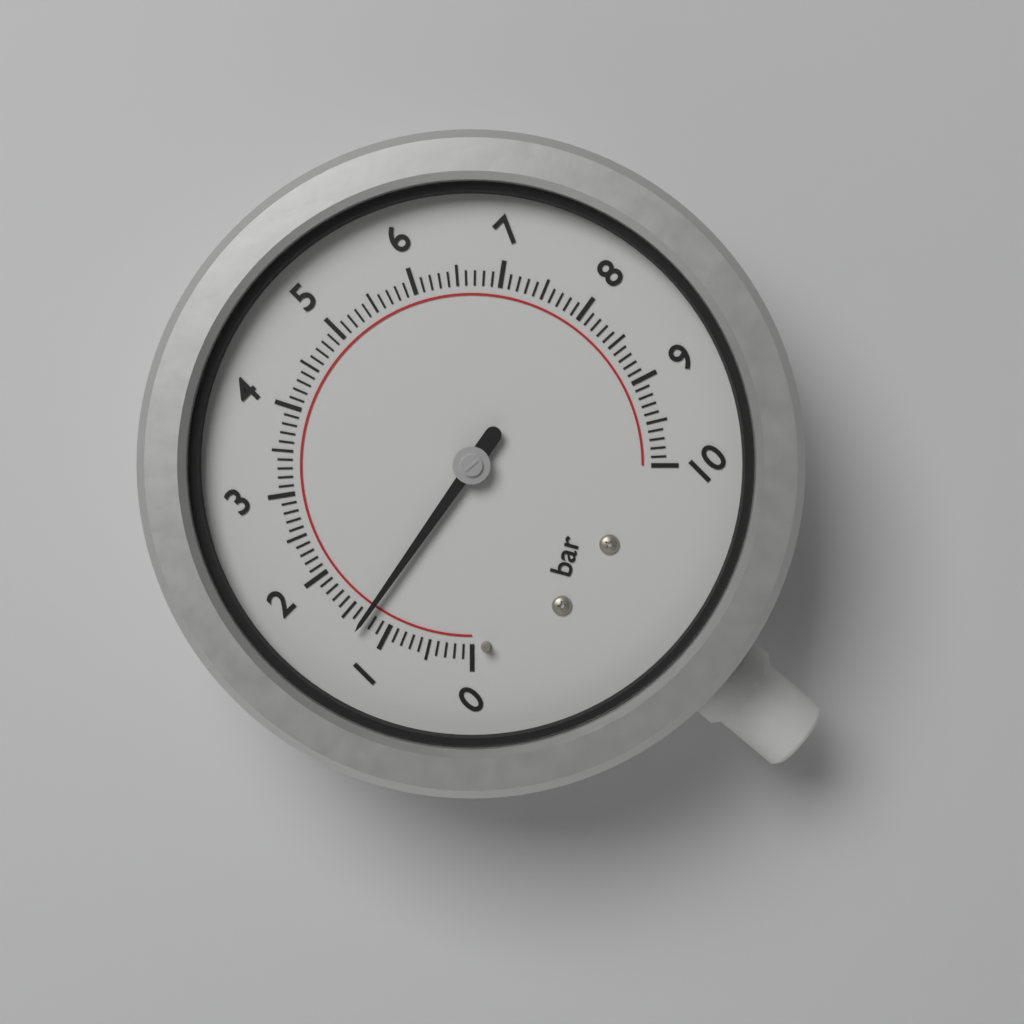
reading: 1.3 bar
